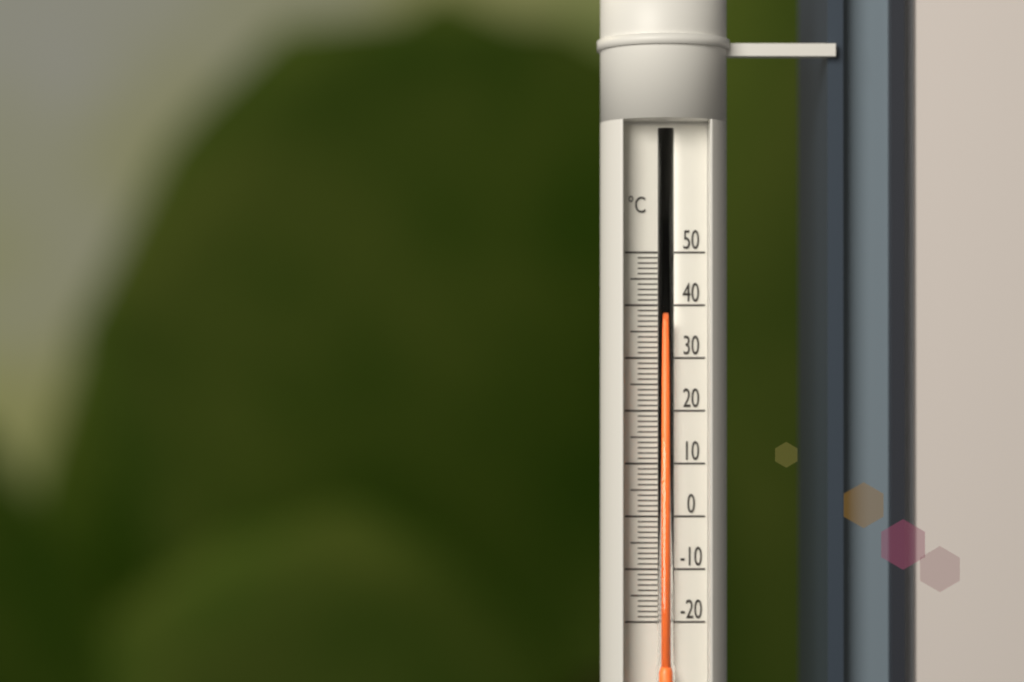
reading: 37 °C
